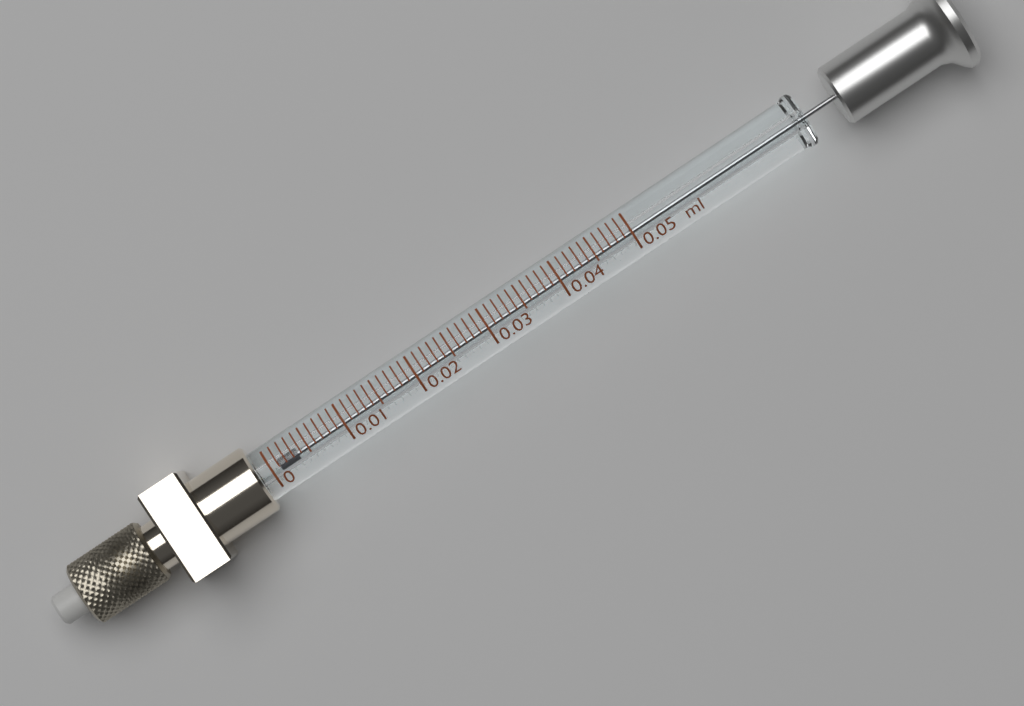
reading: 0.001 ml
